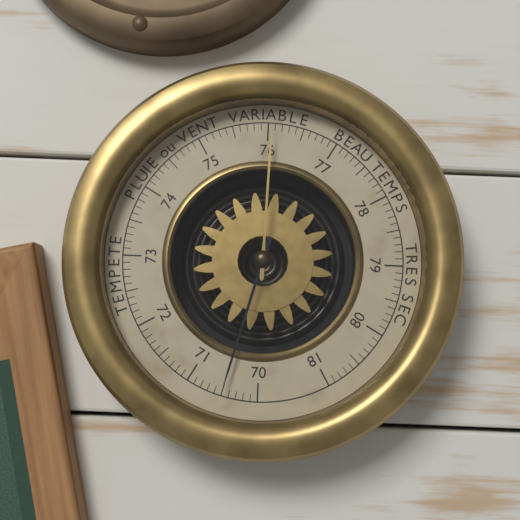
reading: 70.5 (no unit)
